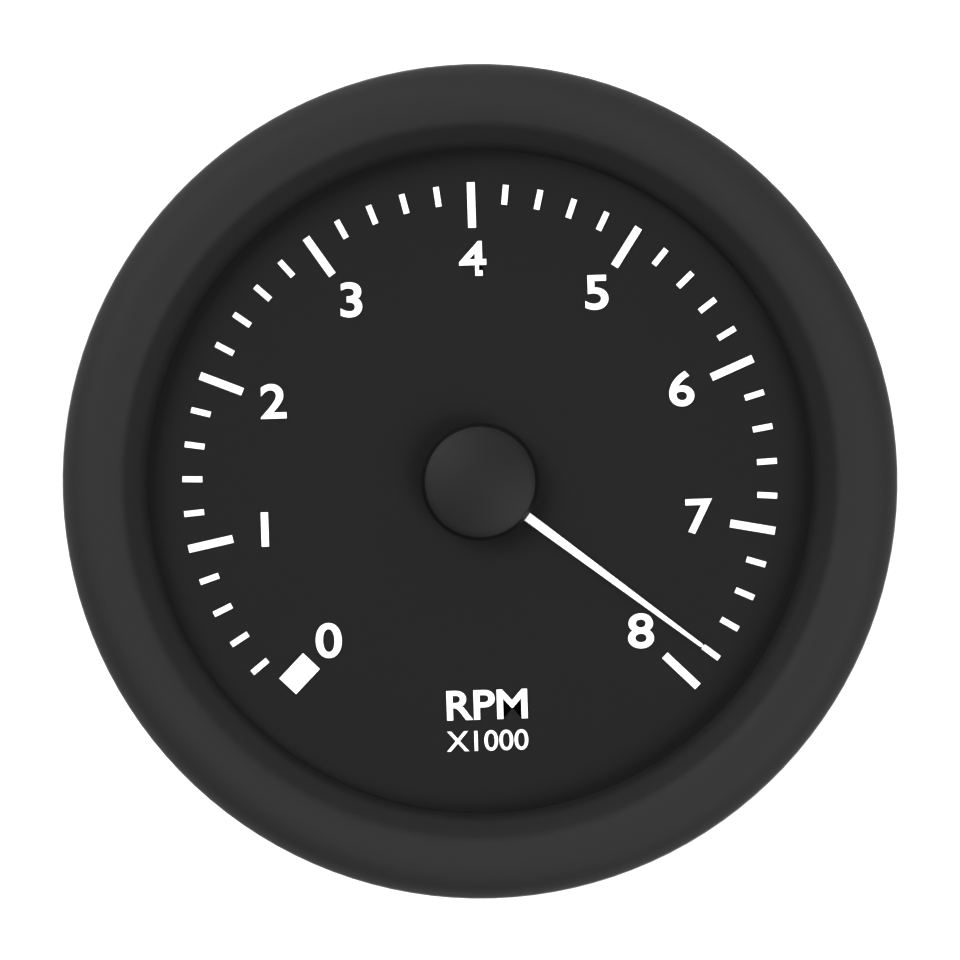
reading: 7.8 RPM x1000
